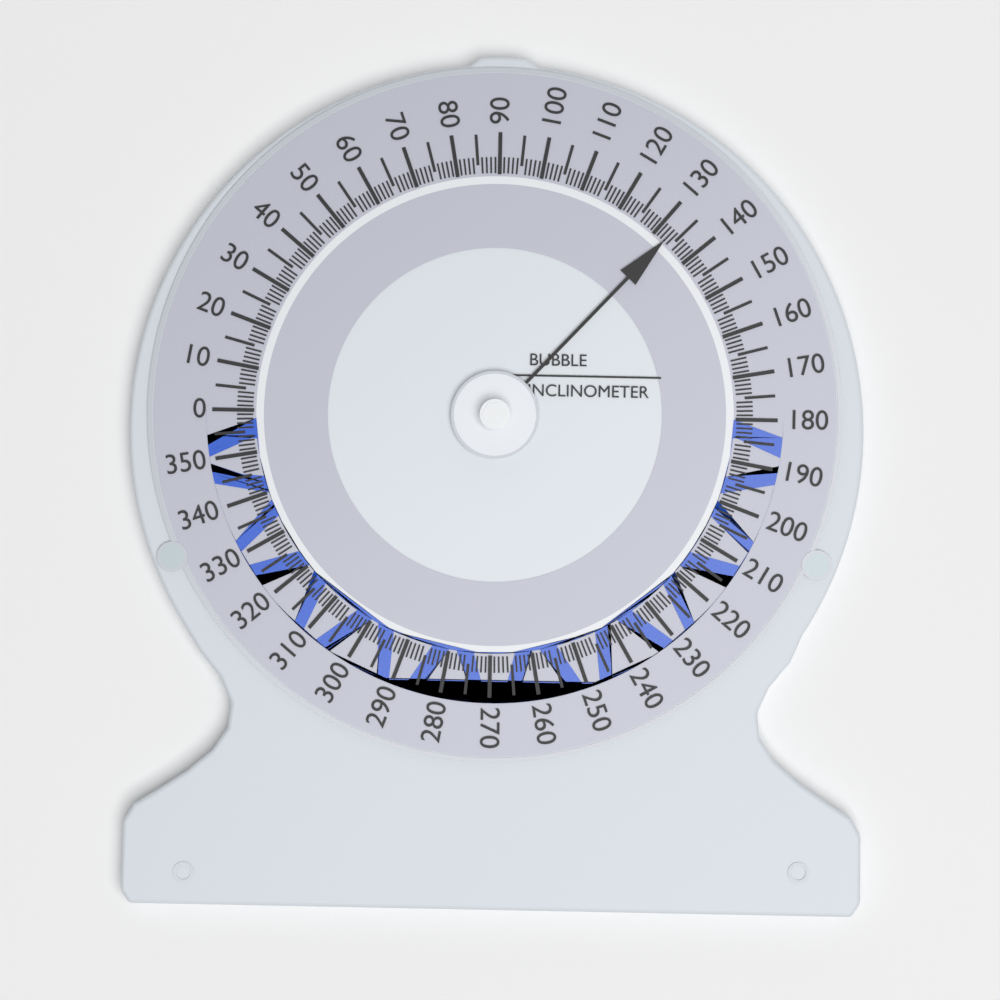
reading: 133 (no unit)
